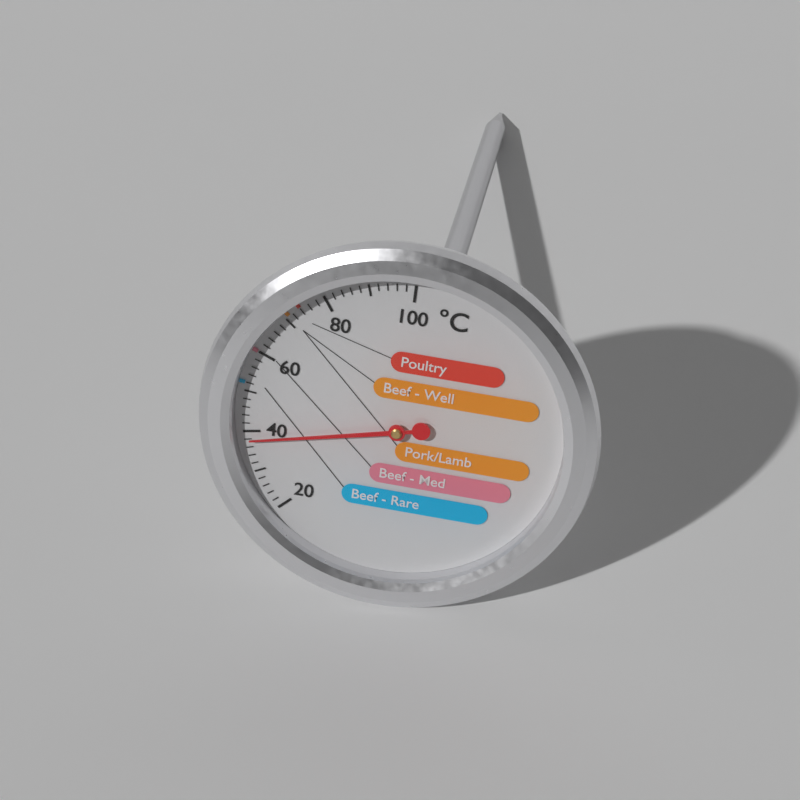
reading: 38 °C
